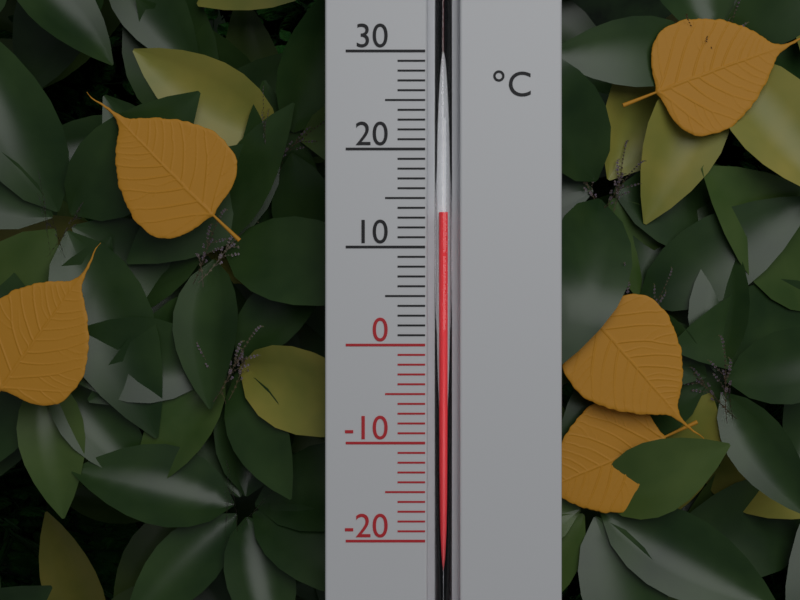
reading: 13.5 °C
